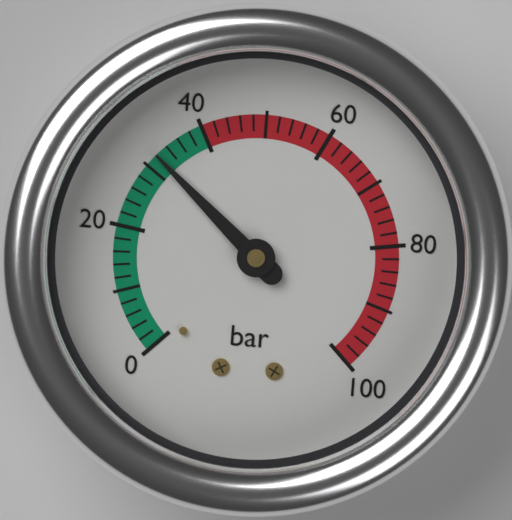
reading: 32 bar
